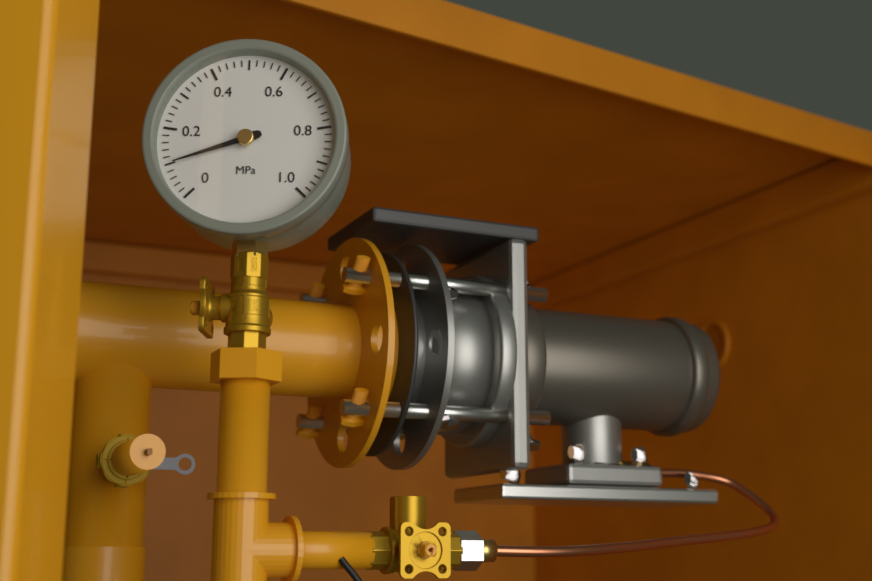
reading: 0.10 MPa
